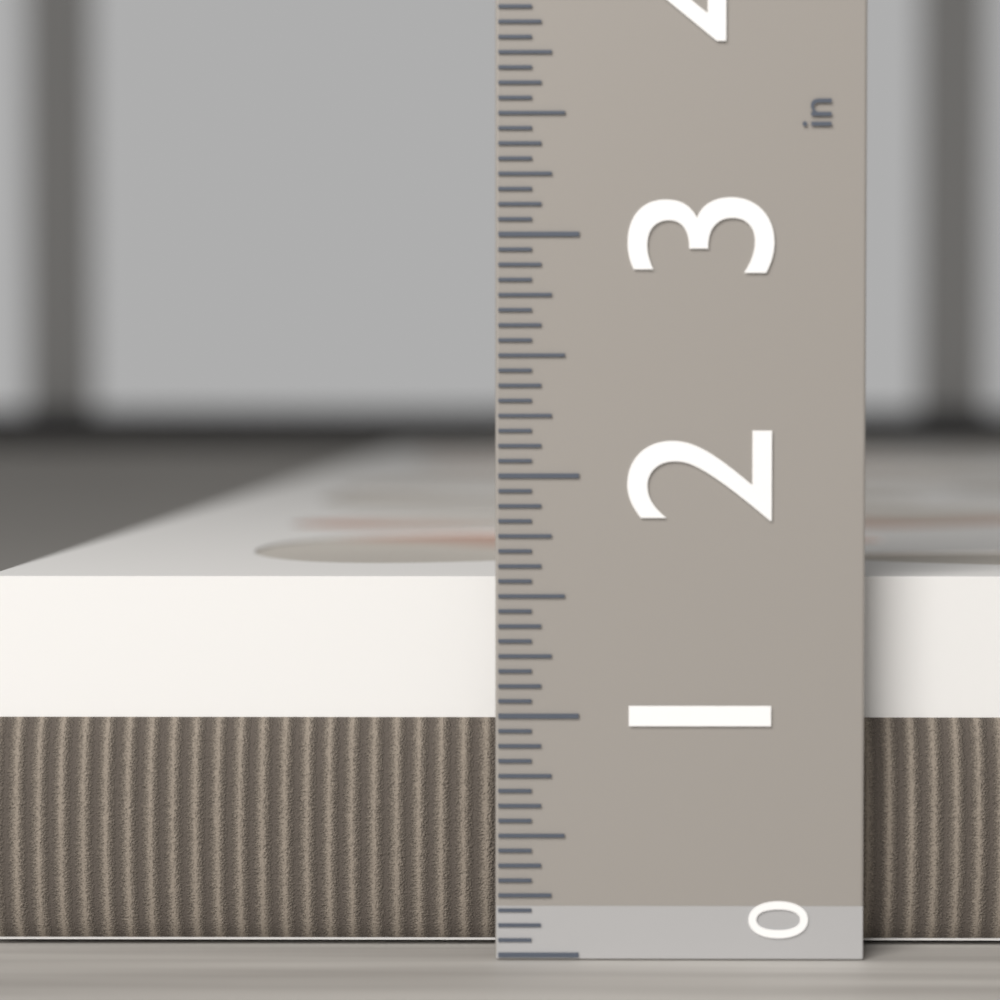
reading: 1.5625 in
